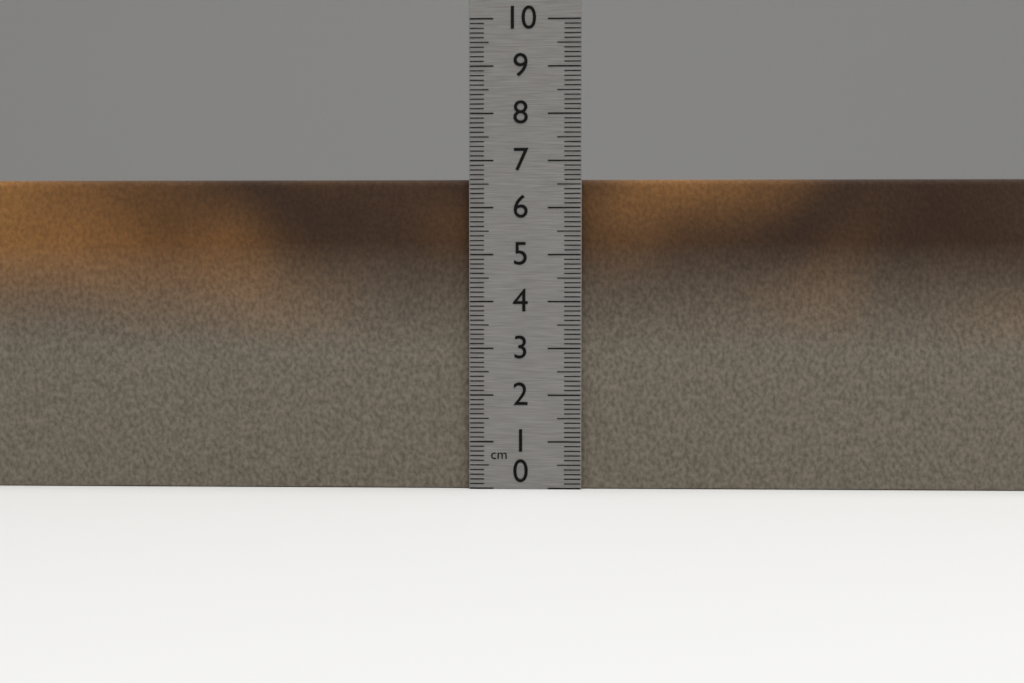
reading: 6.6 cm
